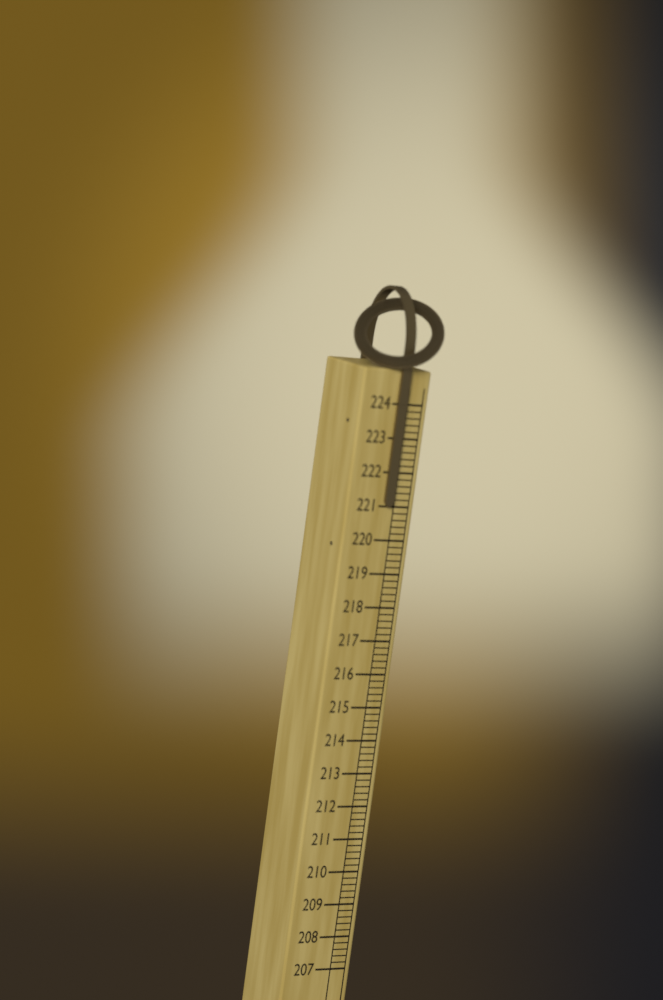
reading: 221.0 (no unit)
